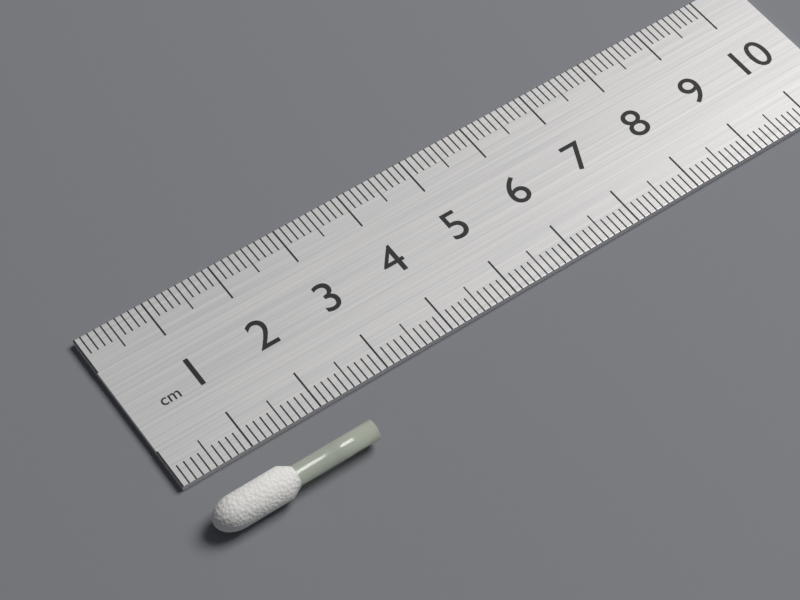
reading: 2.3 cm
